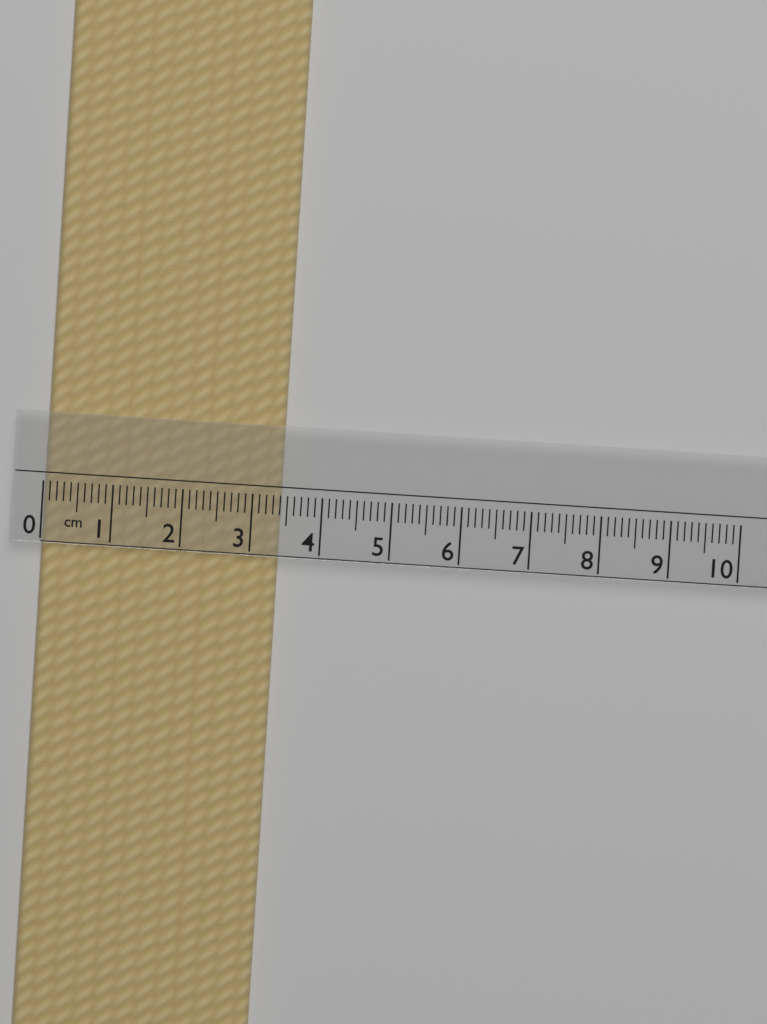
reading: 3.4 cm
